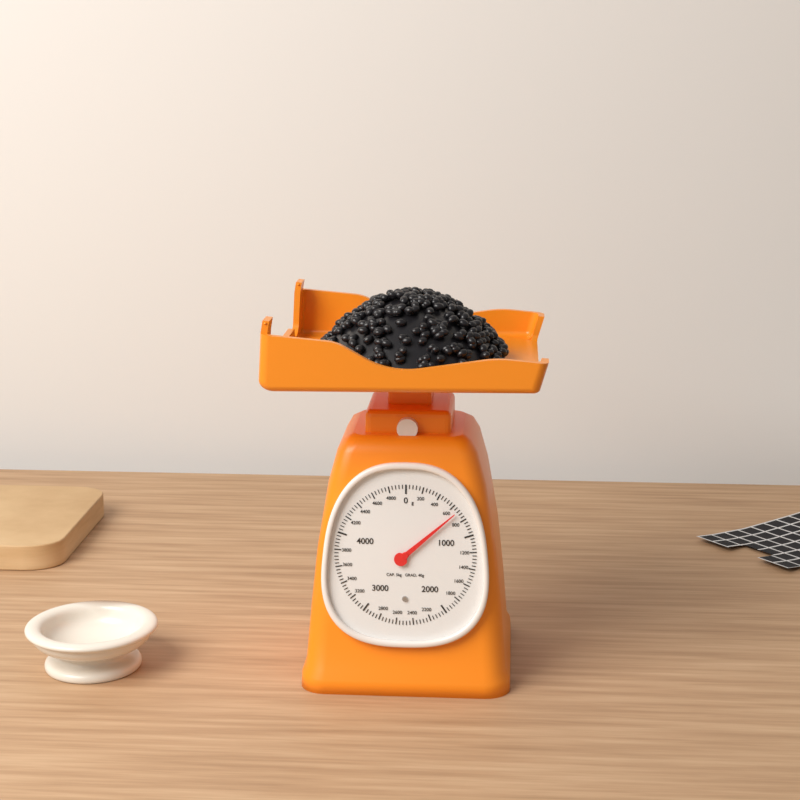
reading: 680 g
